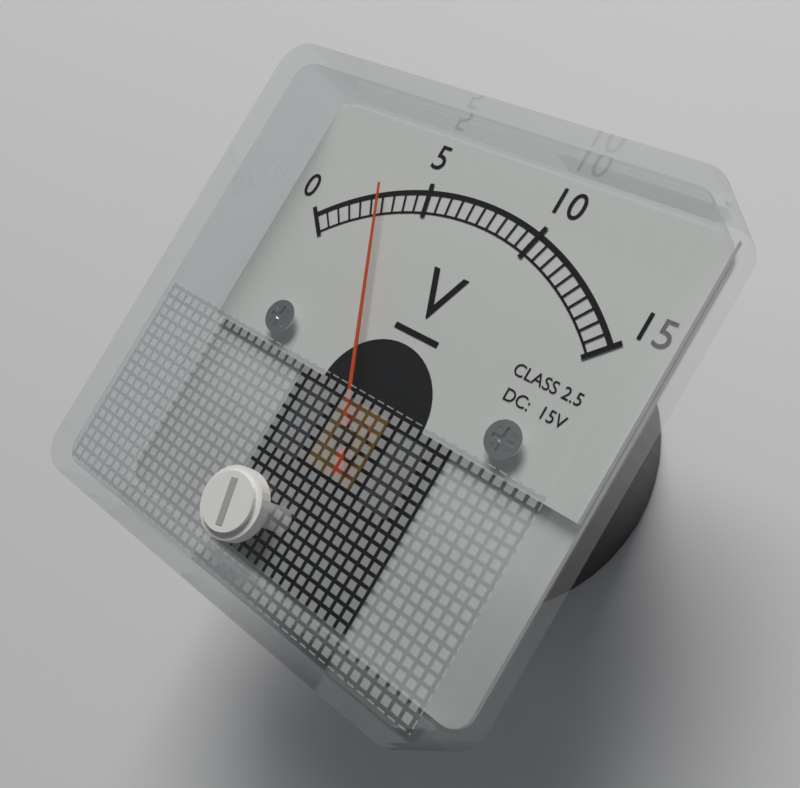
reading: 3.0 V
